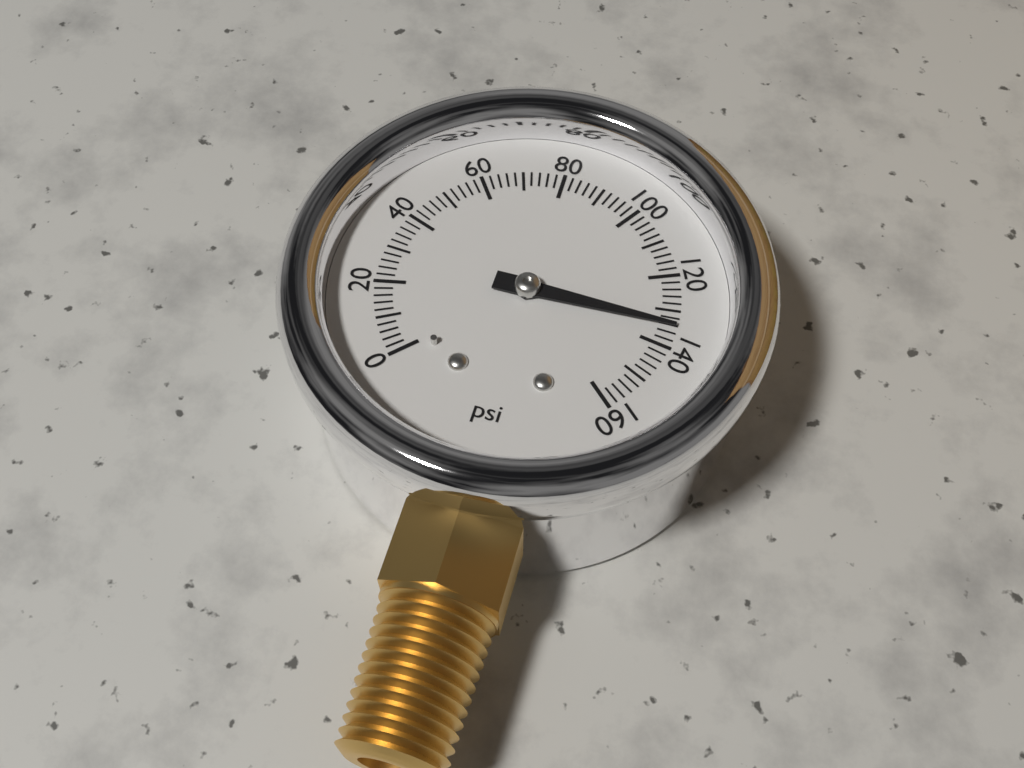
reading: 134 psi
